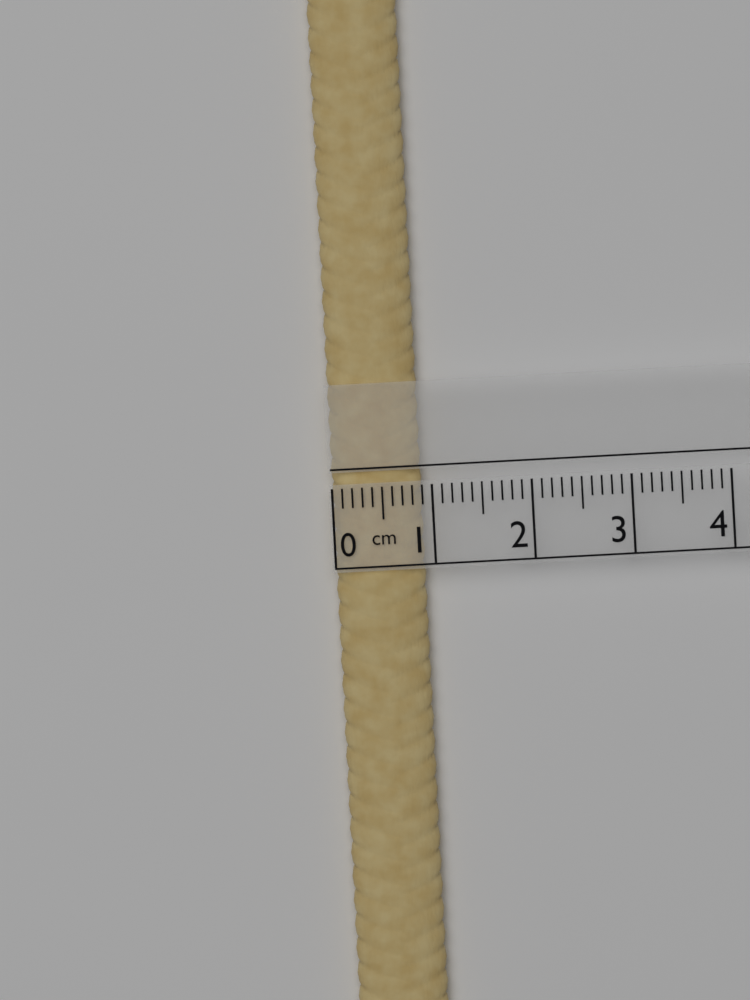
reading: 0.9 cm
